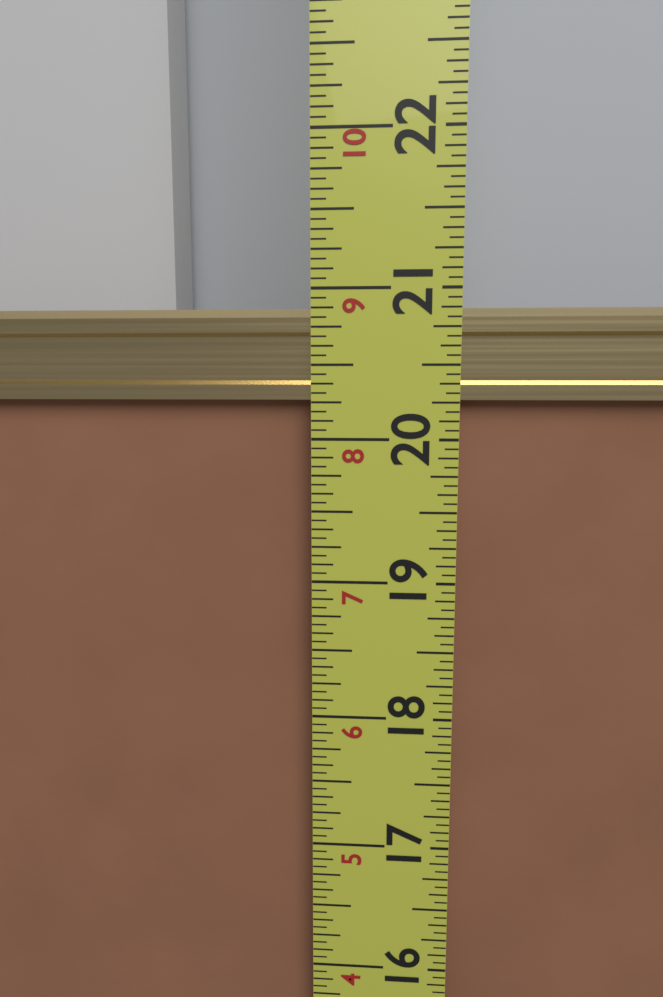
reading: 20.8750 in
